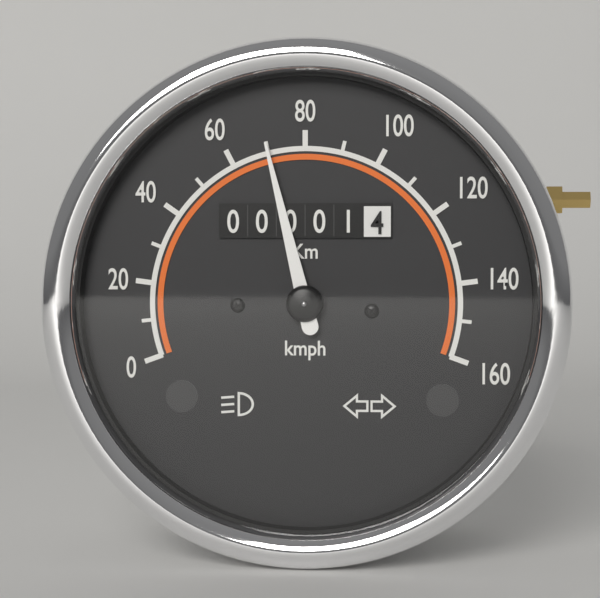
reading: 70 km/h
